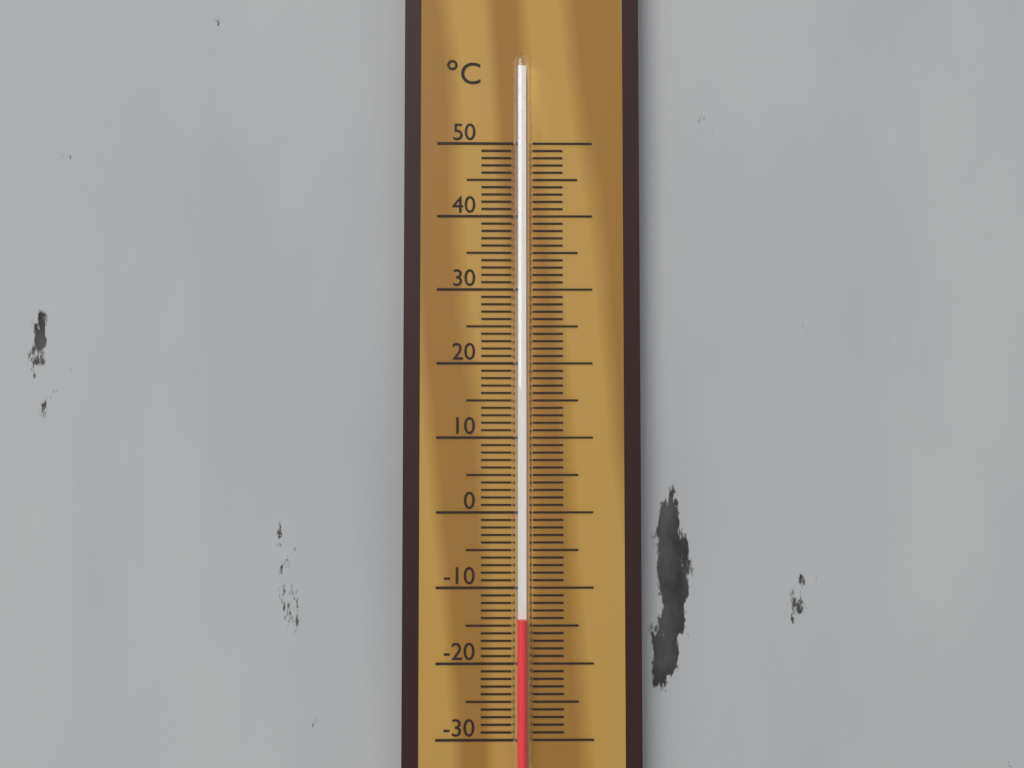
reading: -14 °C
